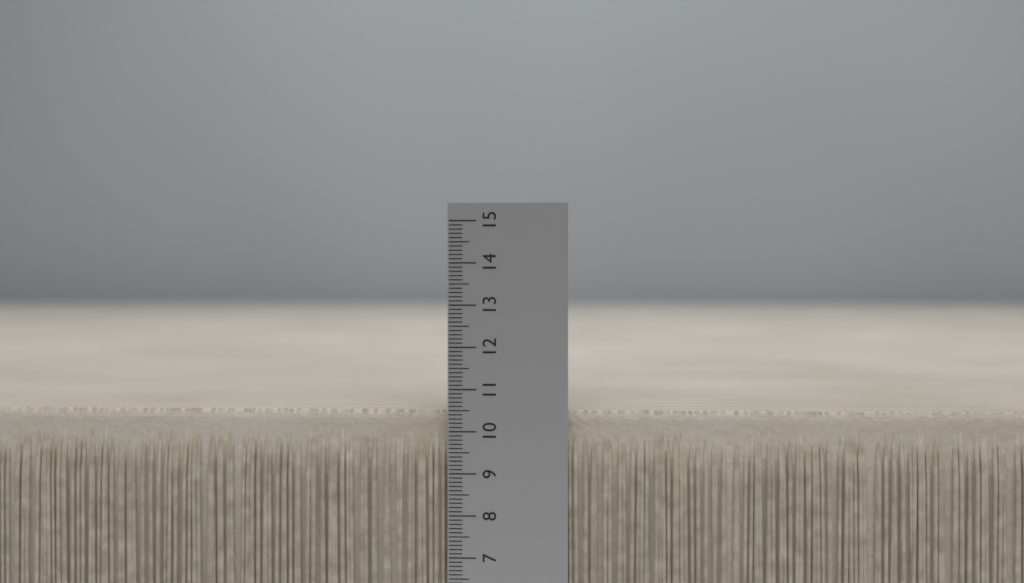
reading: 10.5 (no unit)
